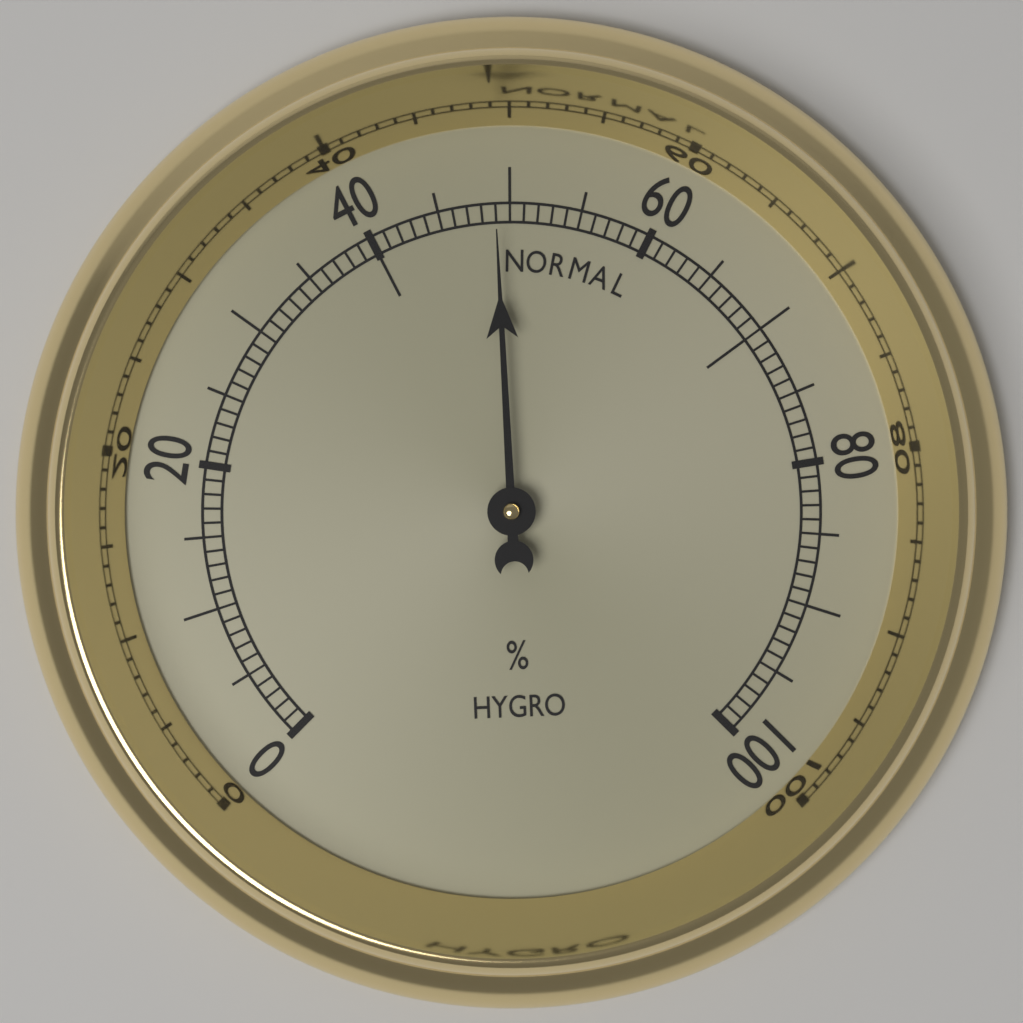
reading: 49 %
